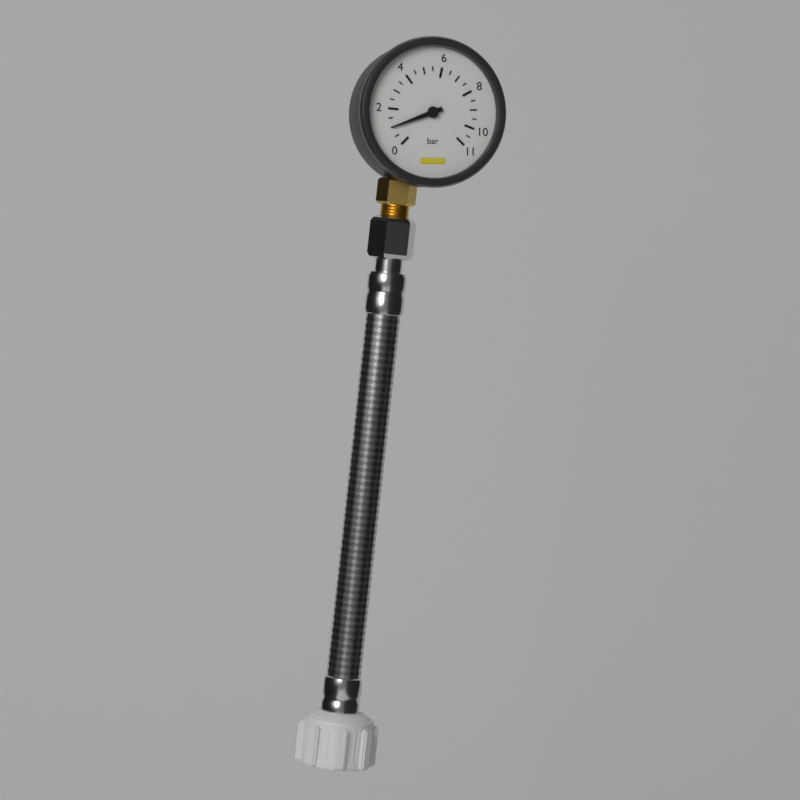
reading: 1.0 bar
